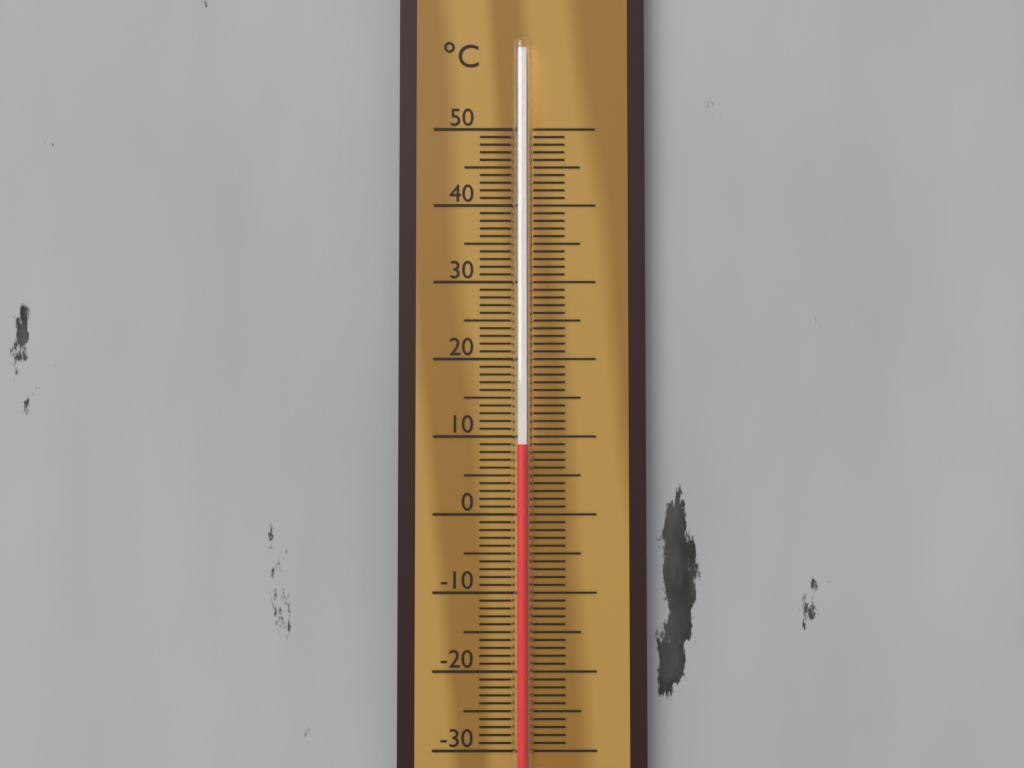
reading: 9 °C
